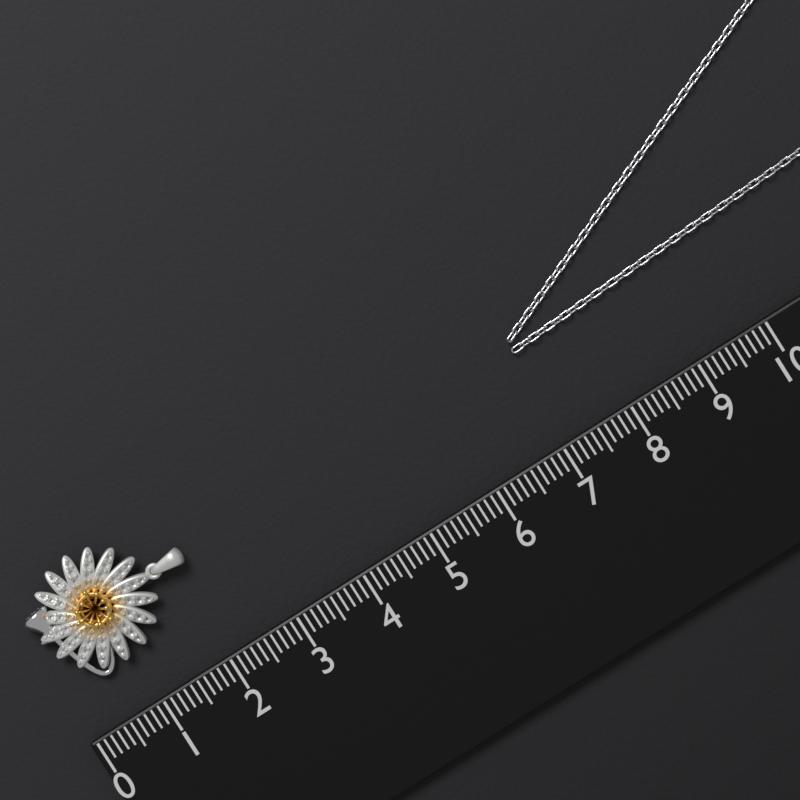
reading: 2.2 (no unit)
